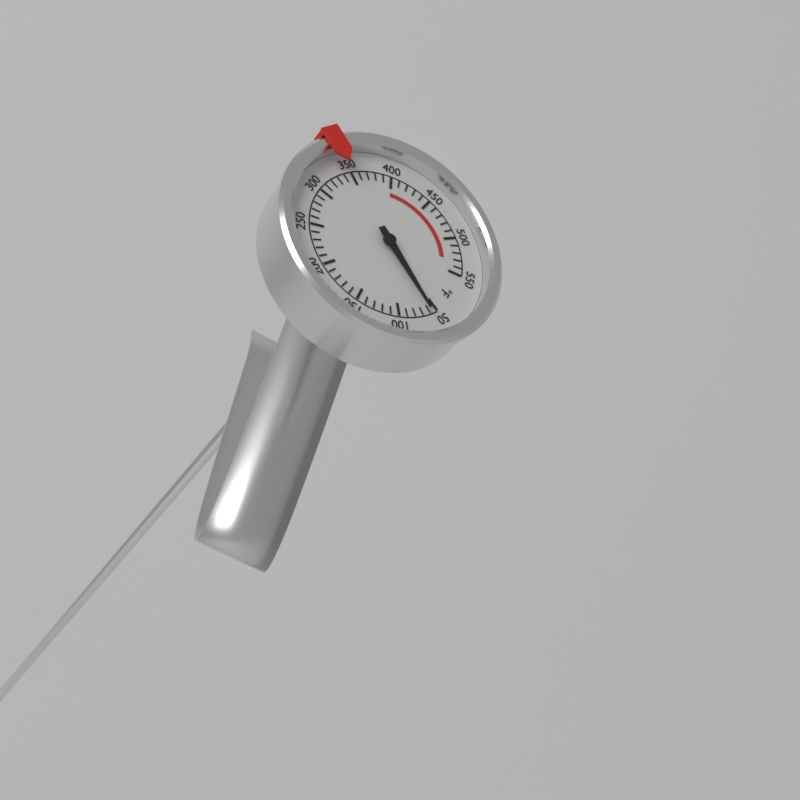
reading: 60 °F
